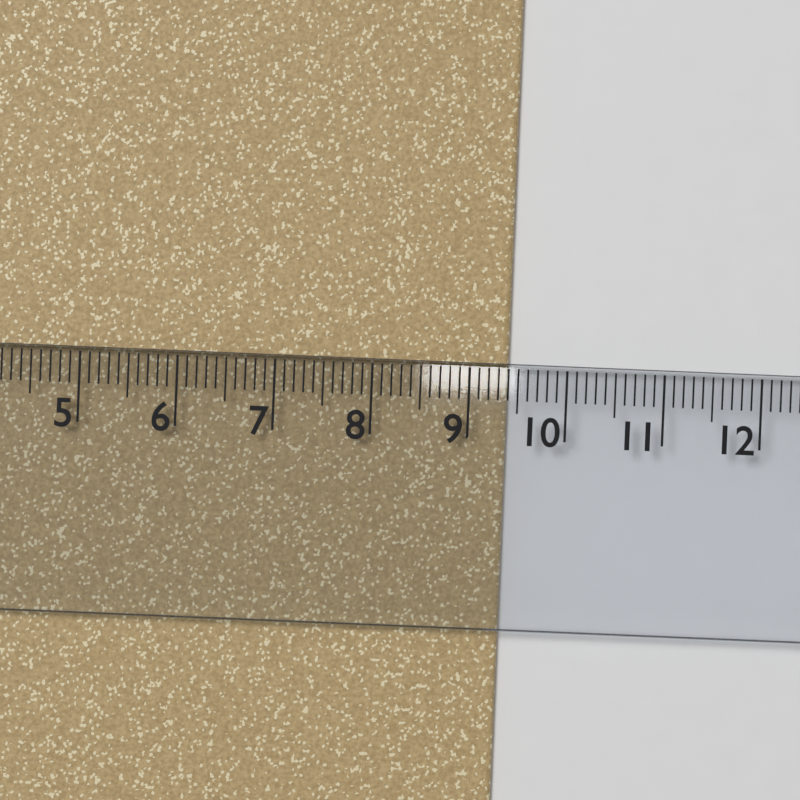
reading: 9.4 cm
